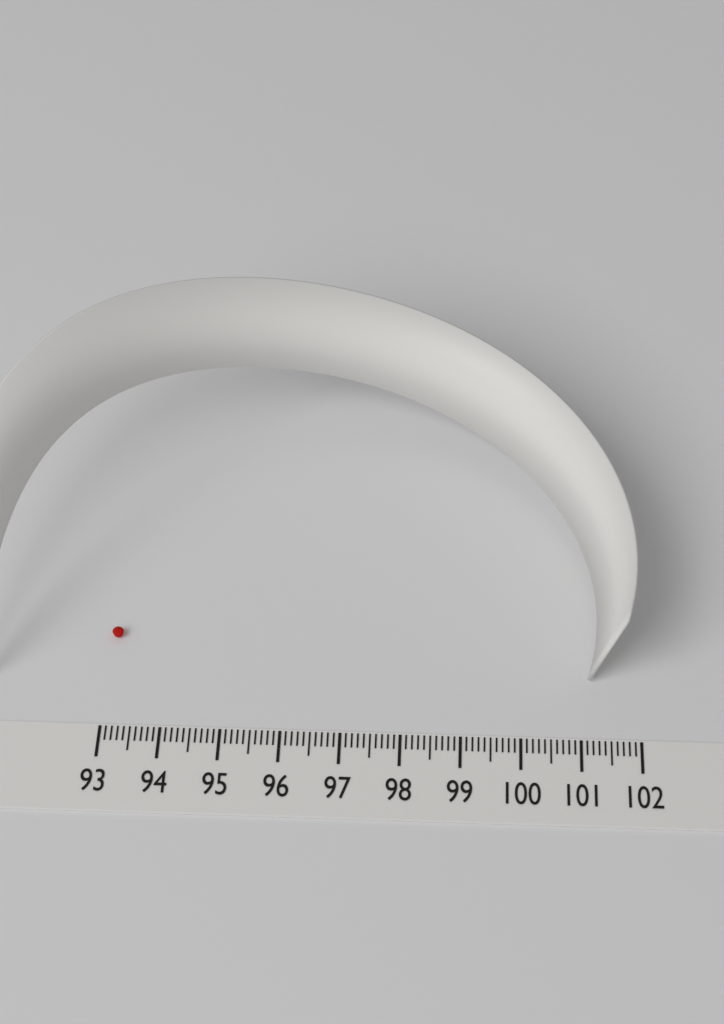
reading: 93.2 (no unit)
